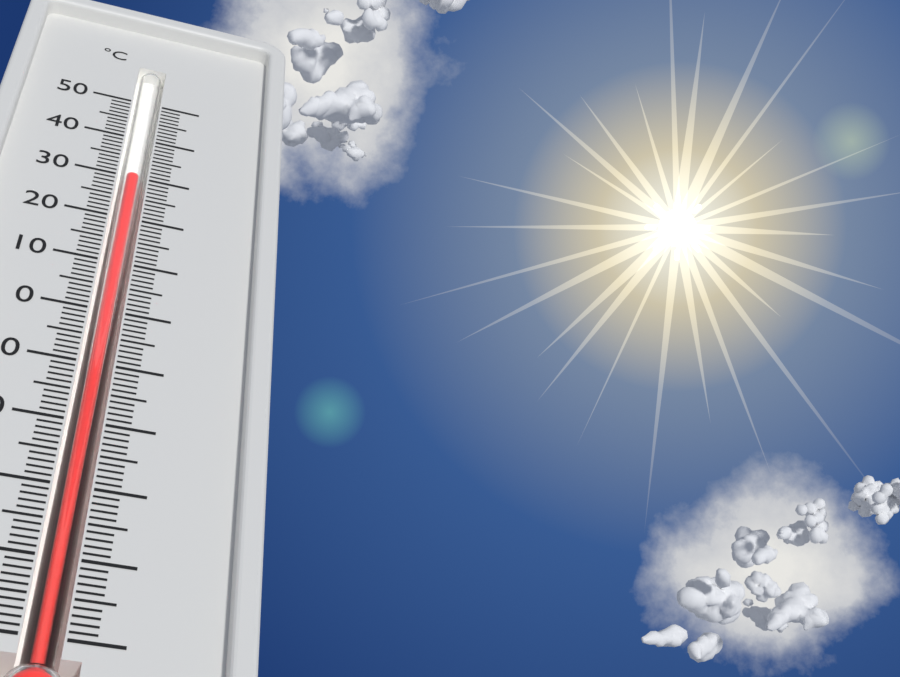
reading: 31 °C
